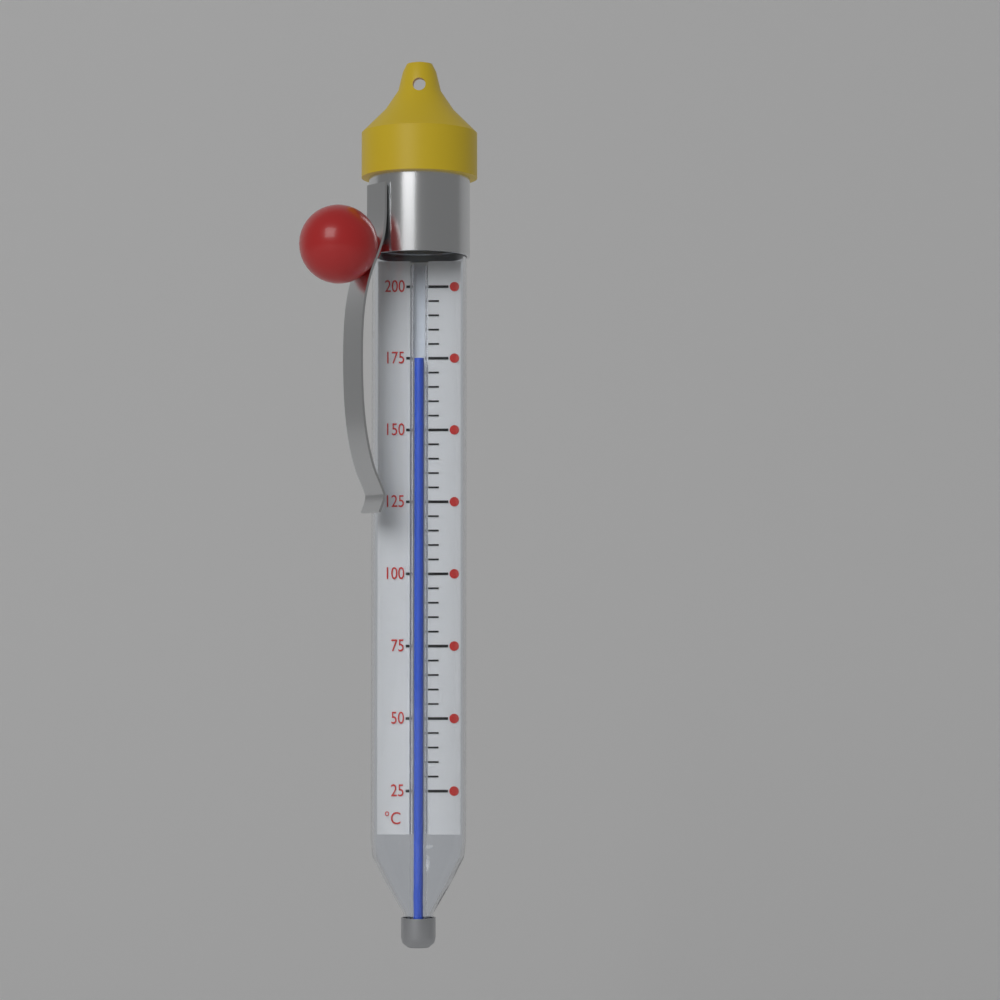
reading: 175 °C
